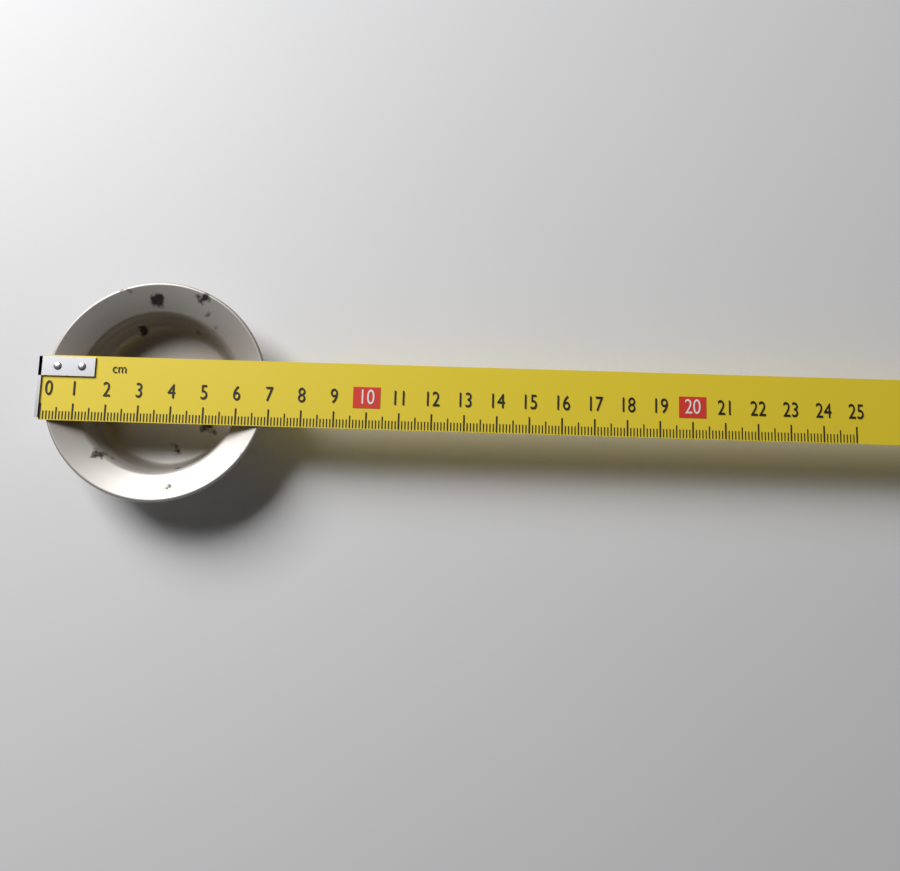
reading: 6.9 cm
